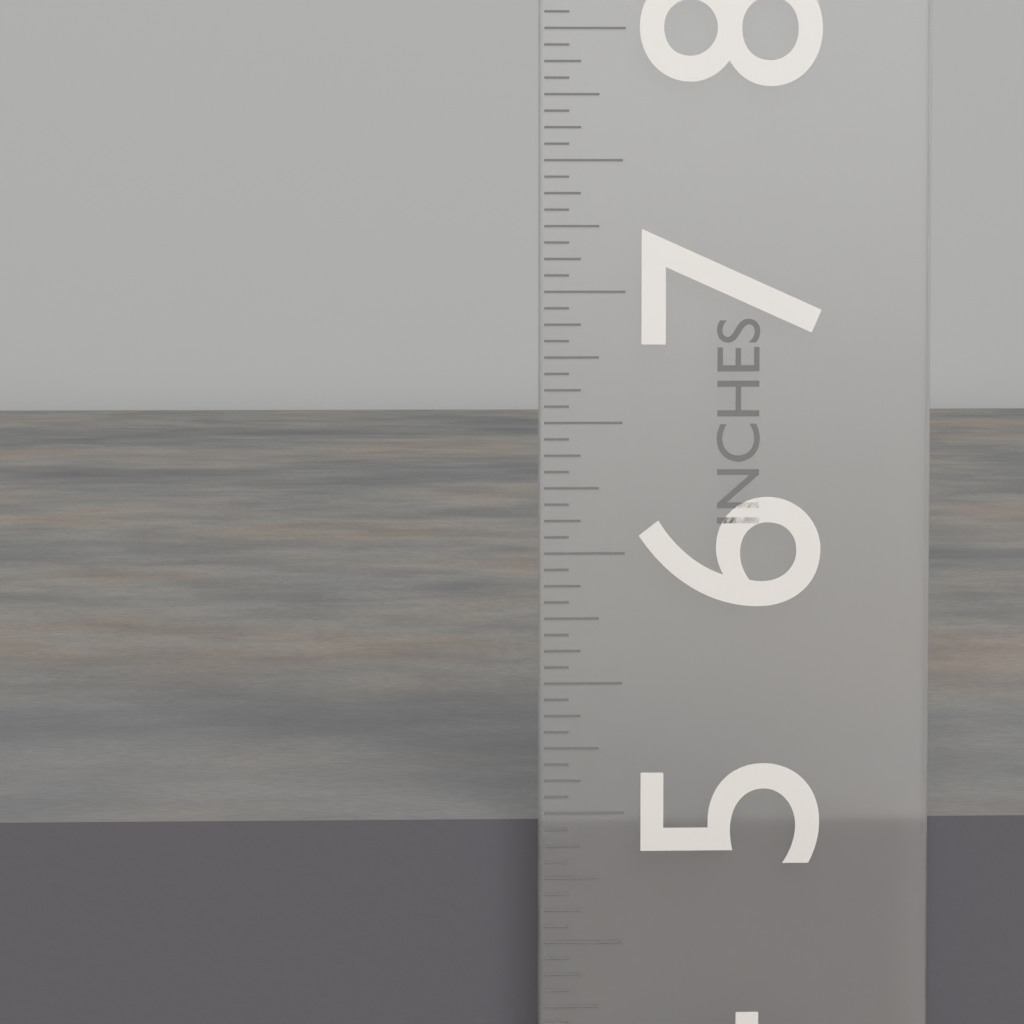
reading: 4.9375 in
